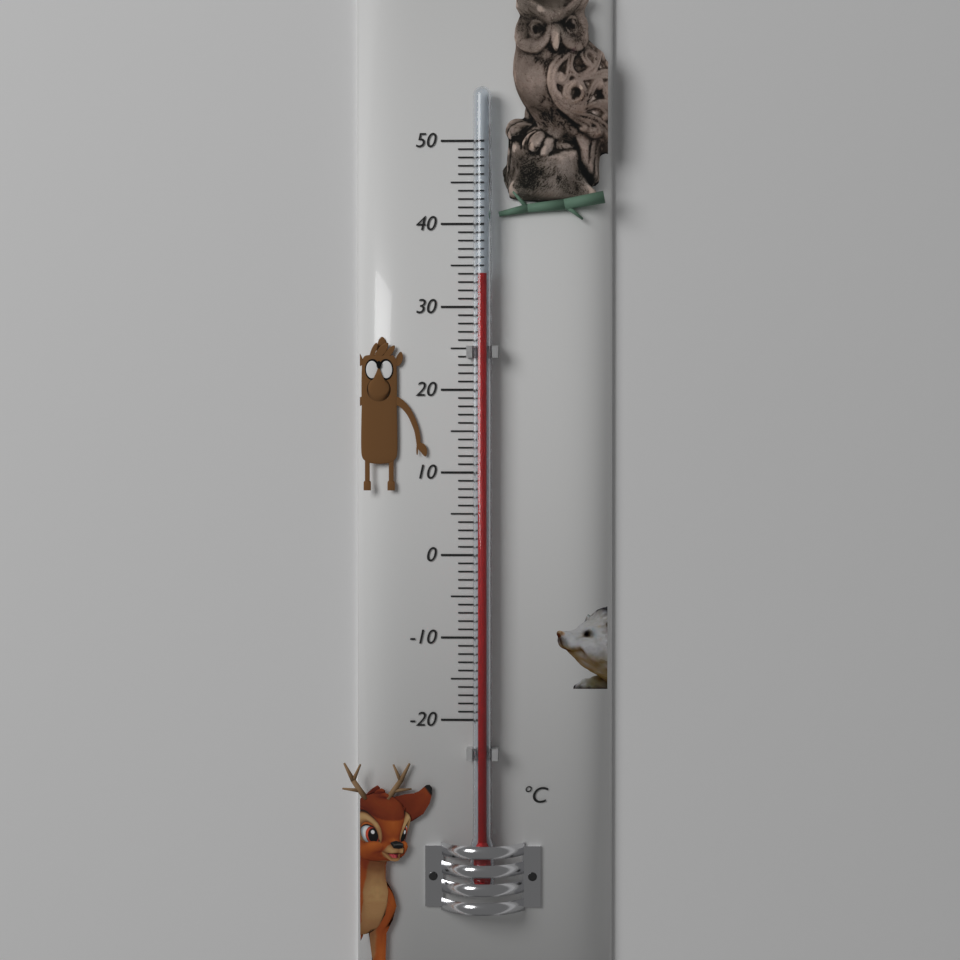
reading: 34 °C
